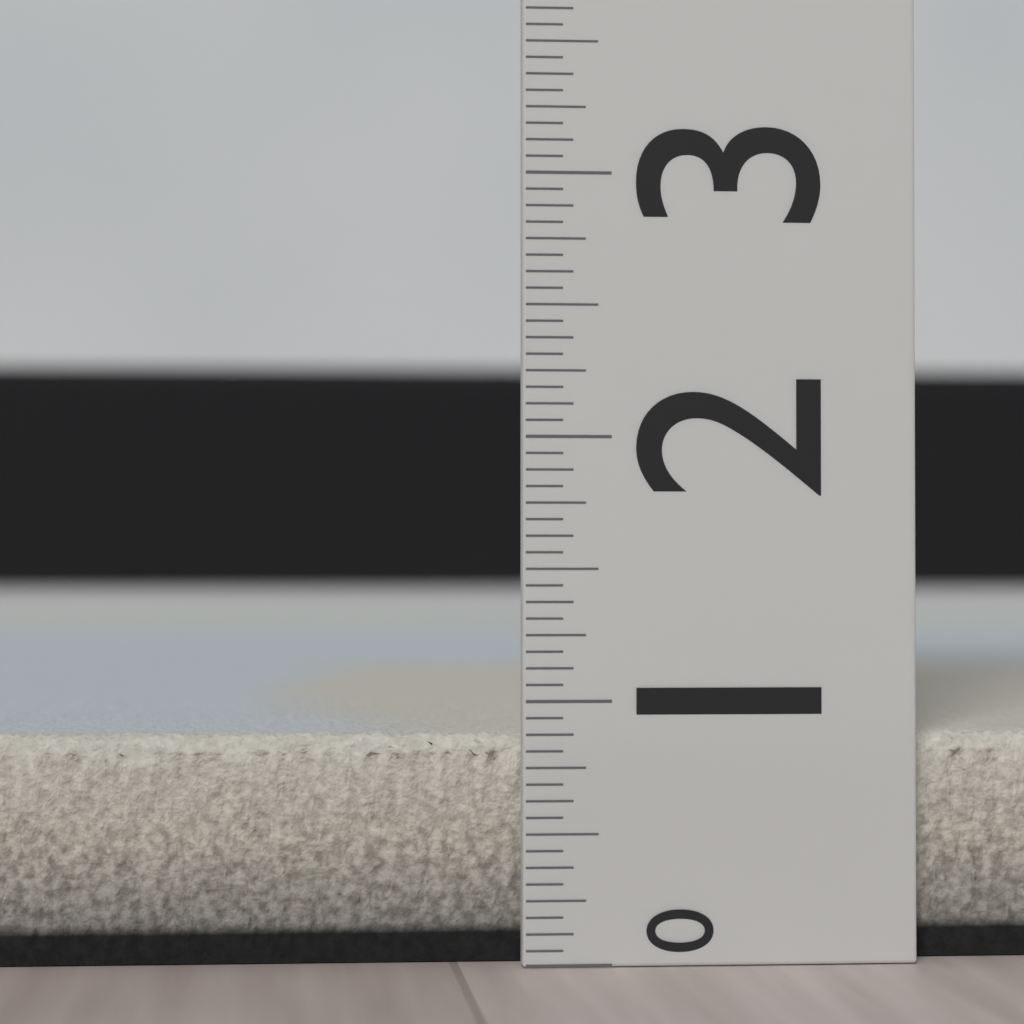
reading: 0.8750 (no unit)
